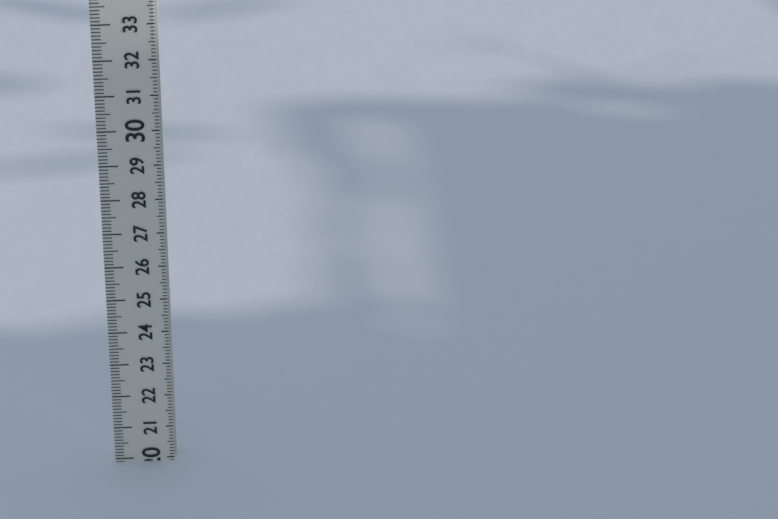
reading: 19.9 (no unit)
